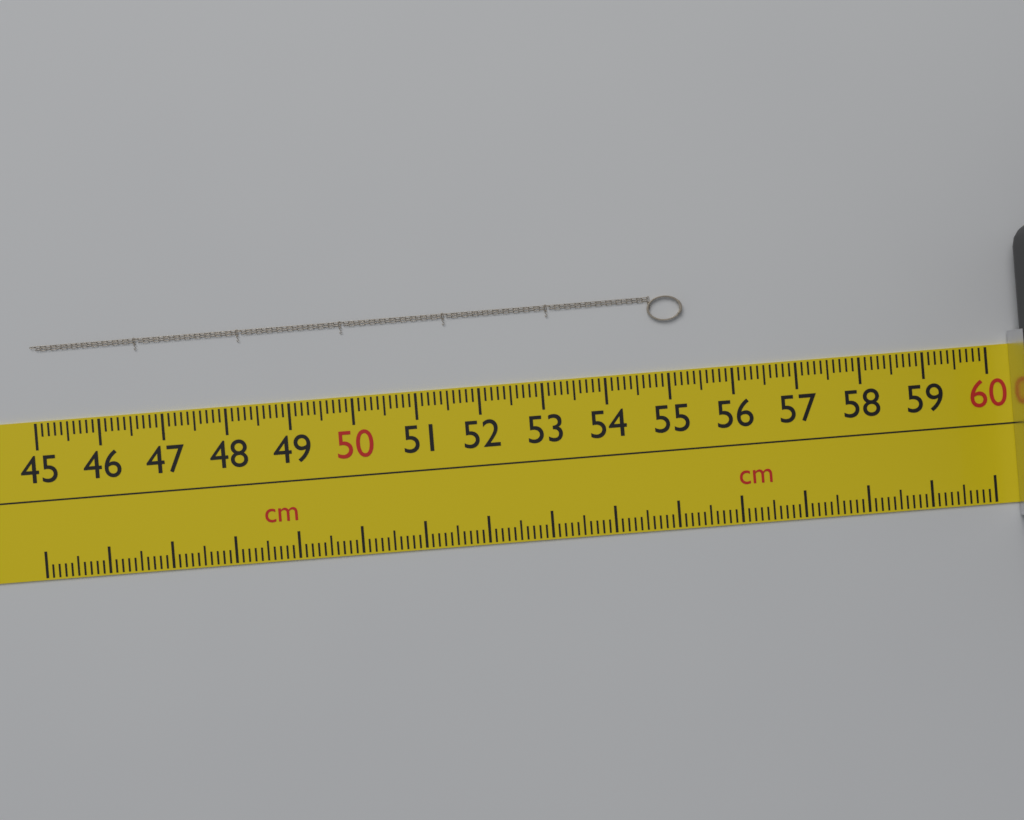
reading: 55.3 cm
